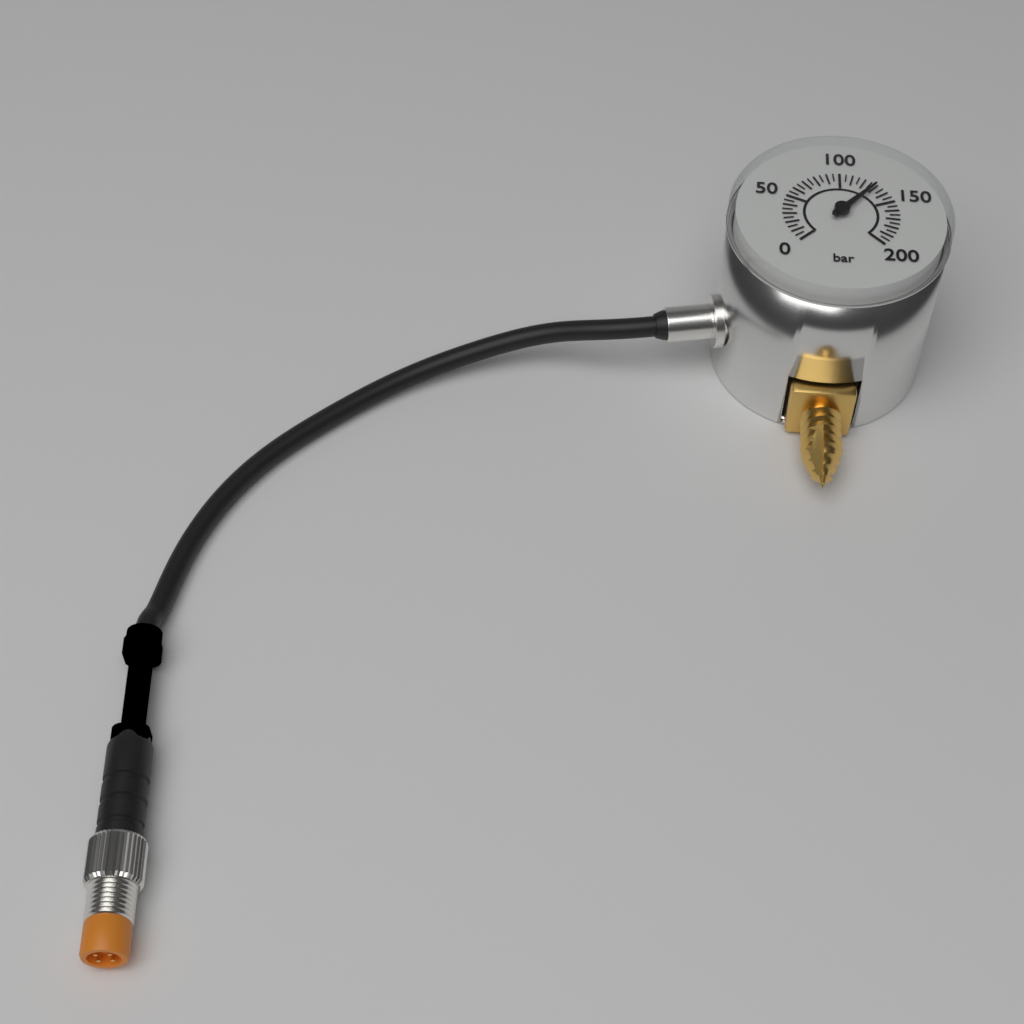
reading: 130 bar
